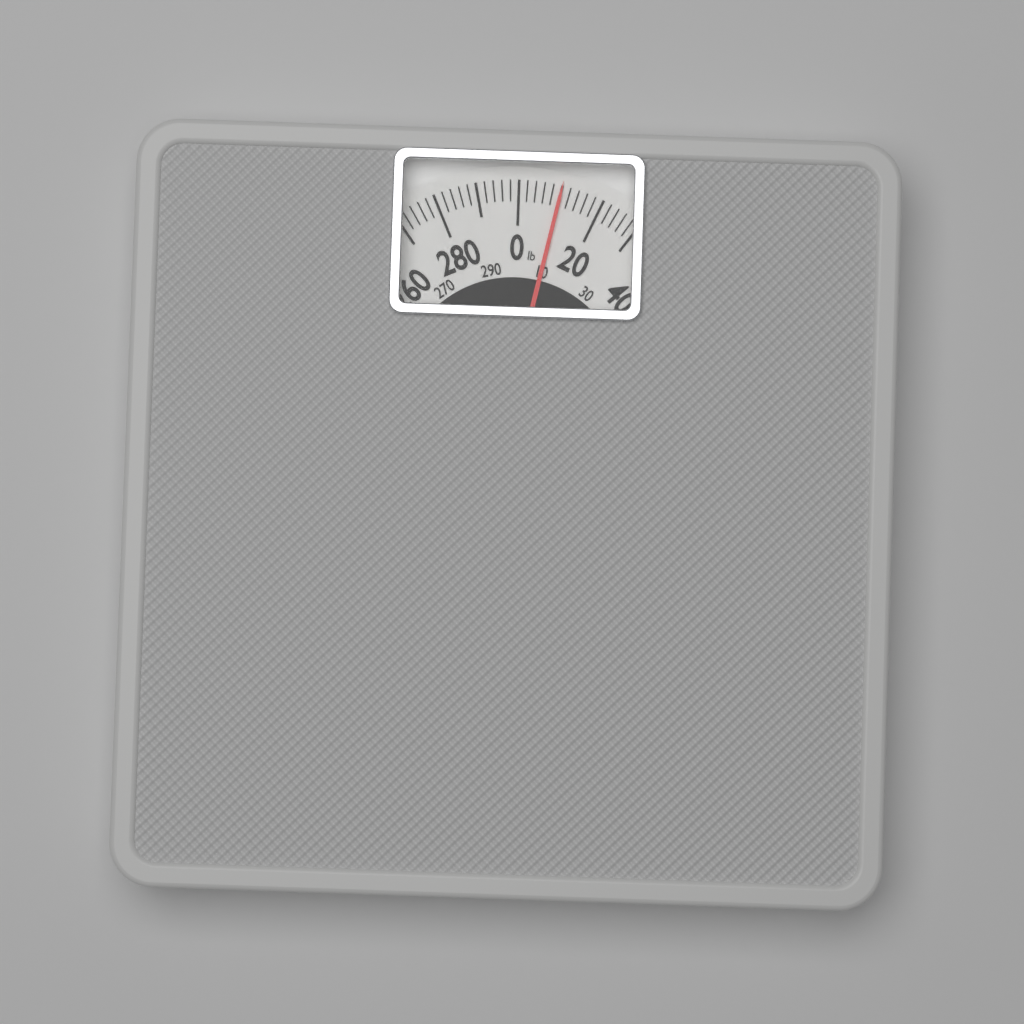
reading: 10 lb
